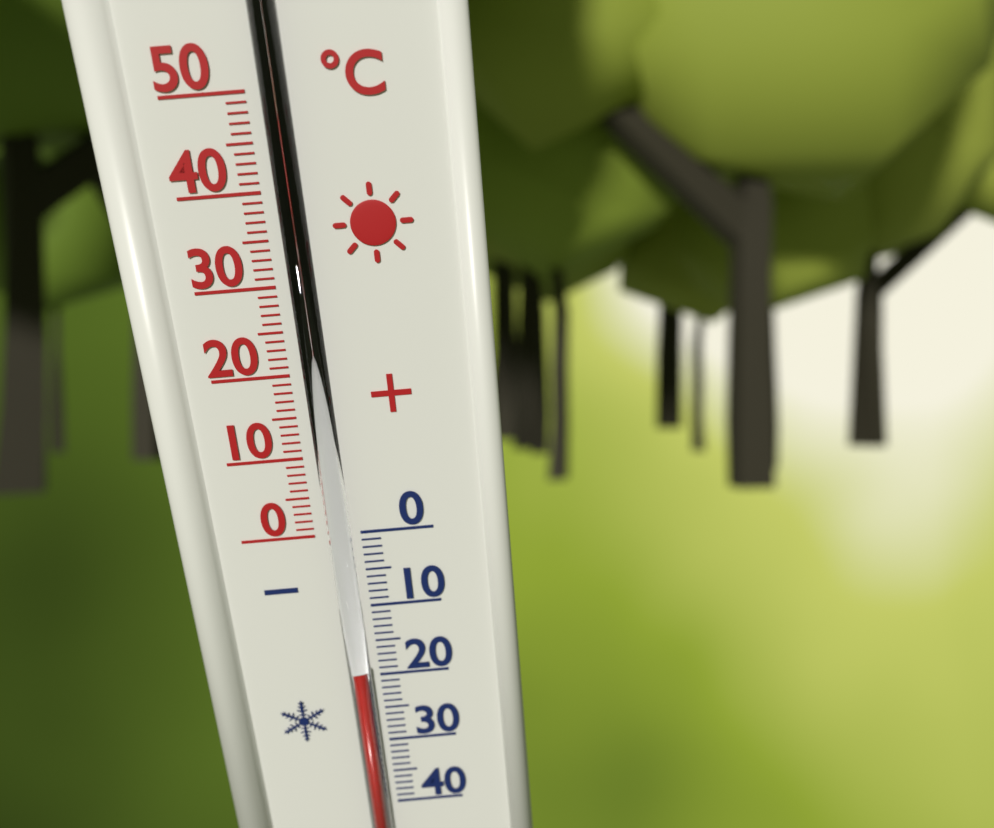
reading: -18 °C
